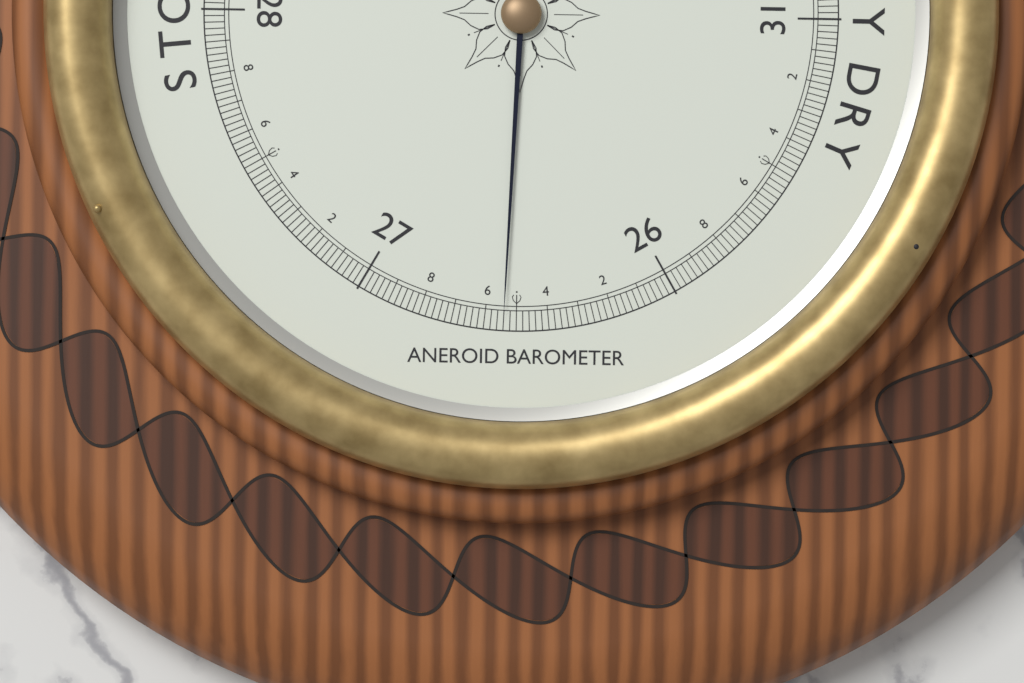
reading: 26.54 inHg
